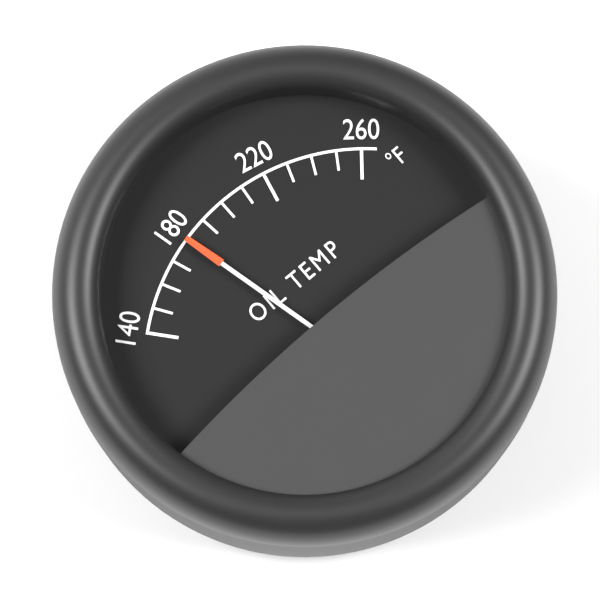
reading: 180 °F
